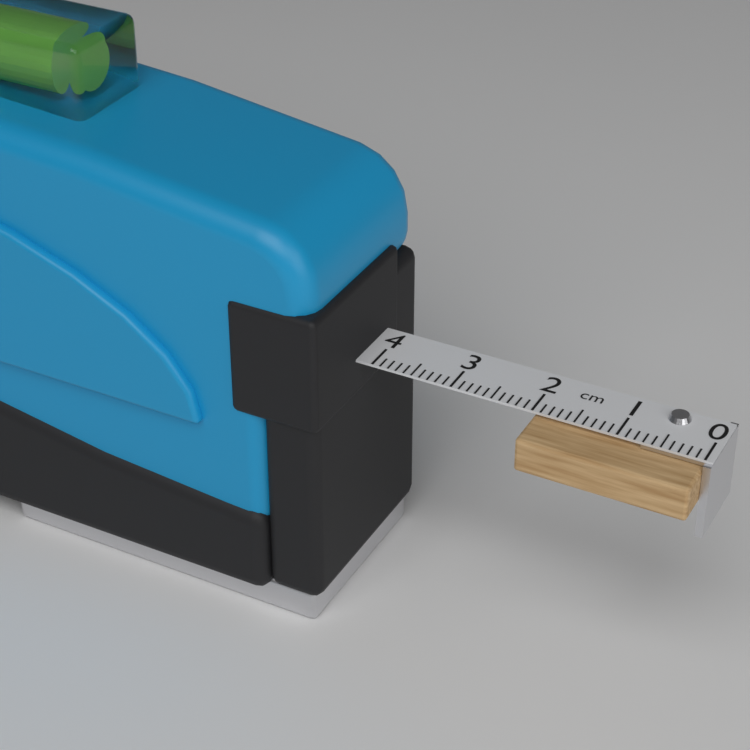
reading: 2.0 cm
